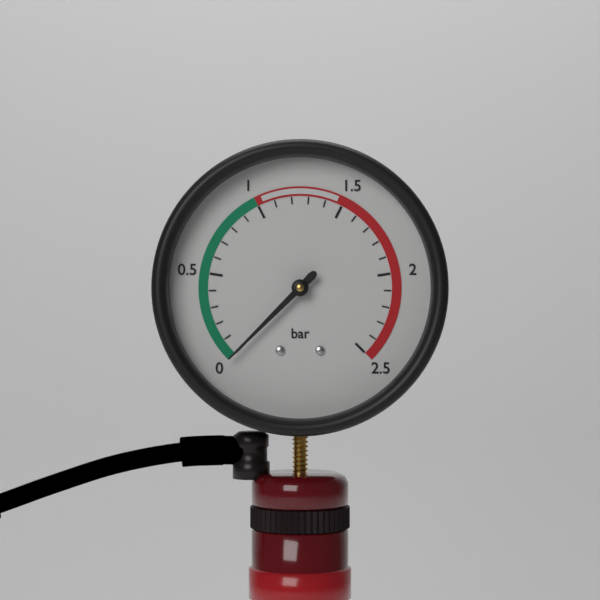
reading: 0.0 bar
